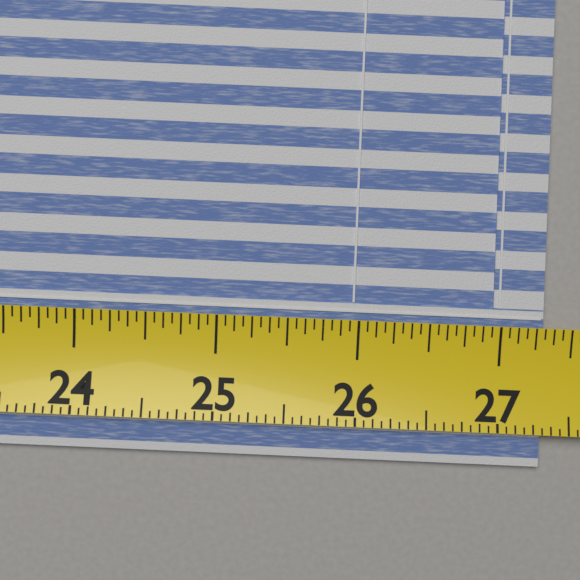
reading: 27.3125 (no unit)
